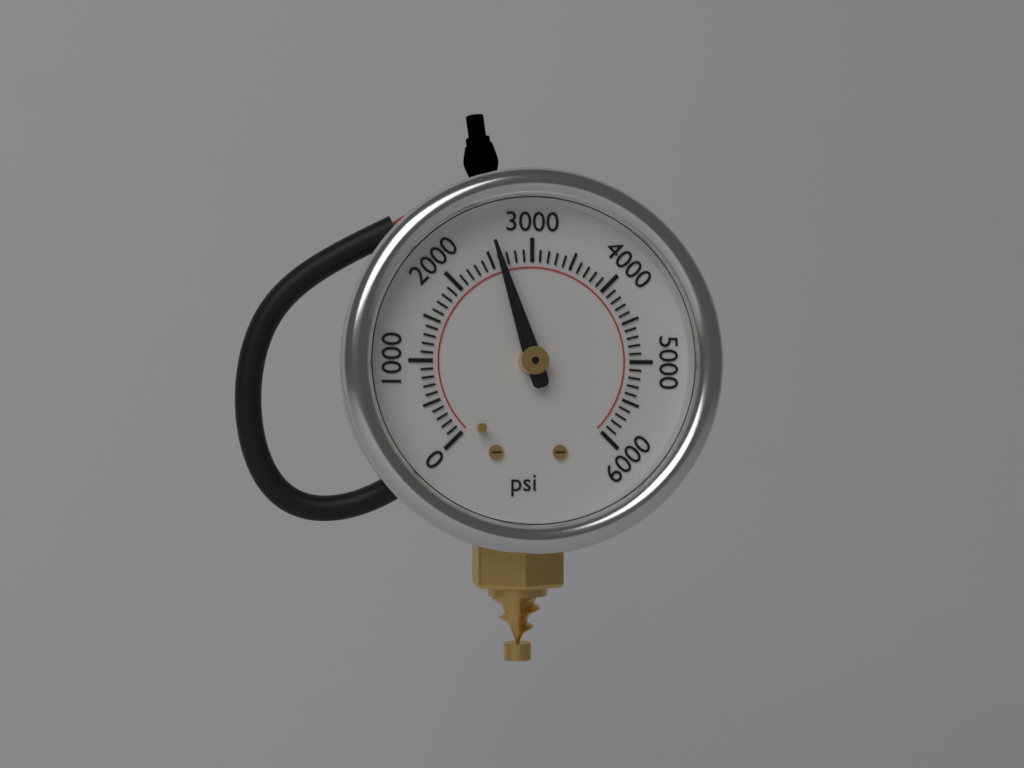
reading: 2600 psi
